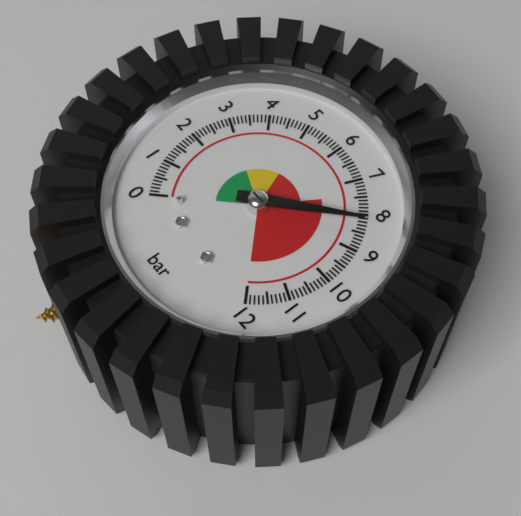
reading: 8.2 bar
